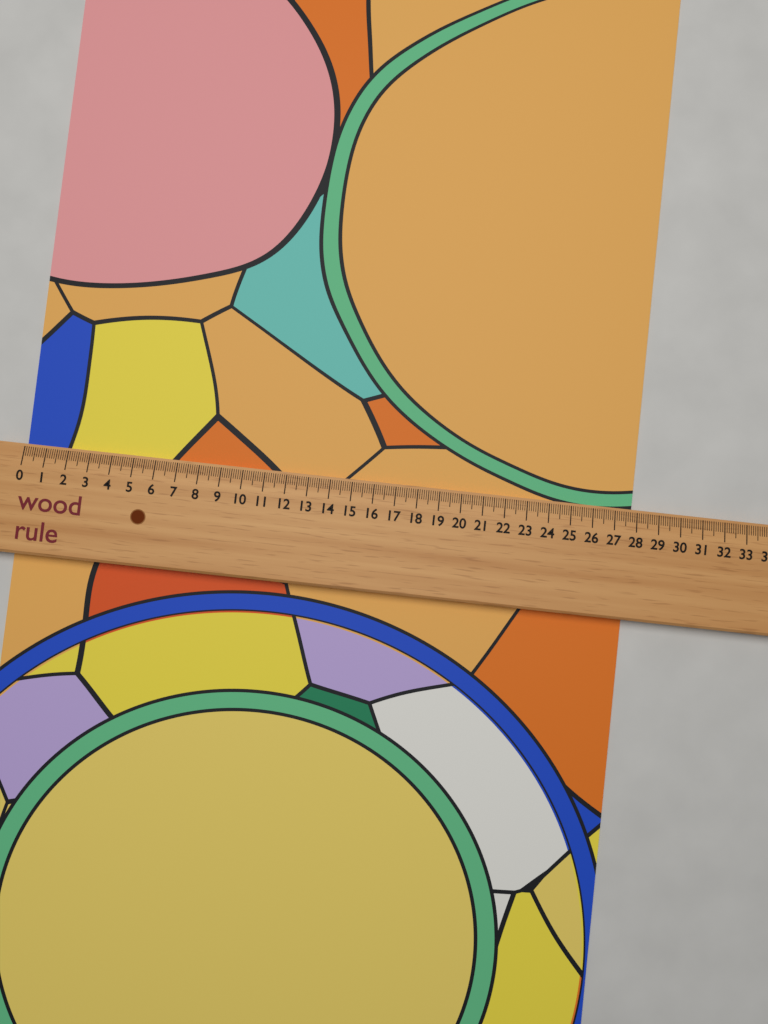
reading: 27.8 (no unit)
